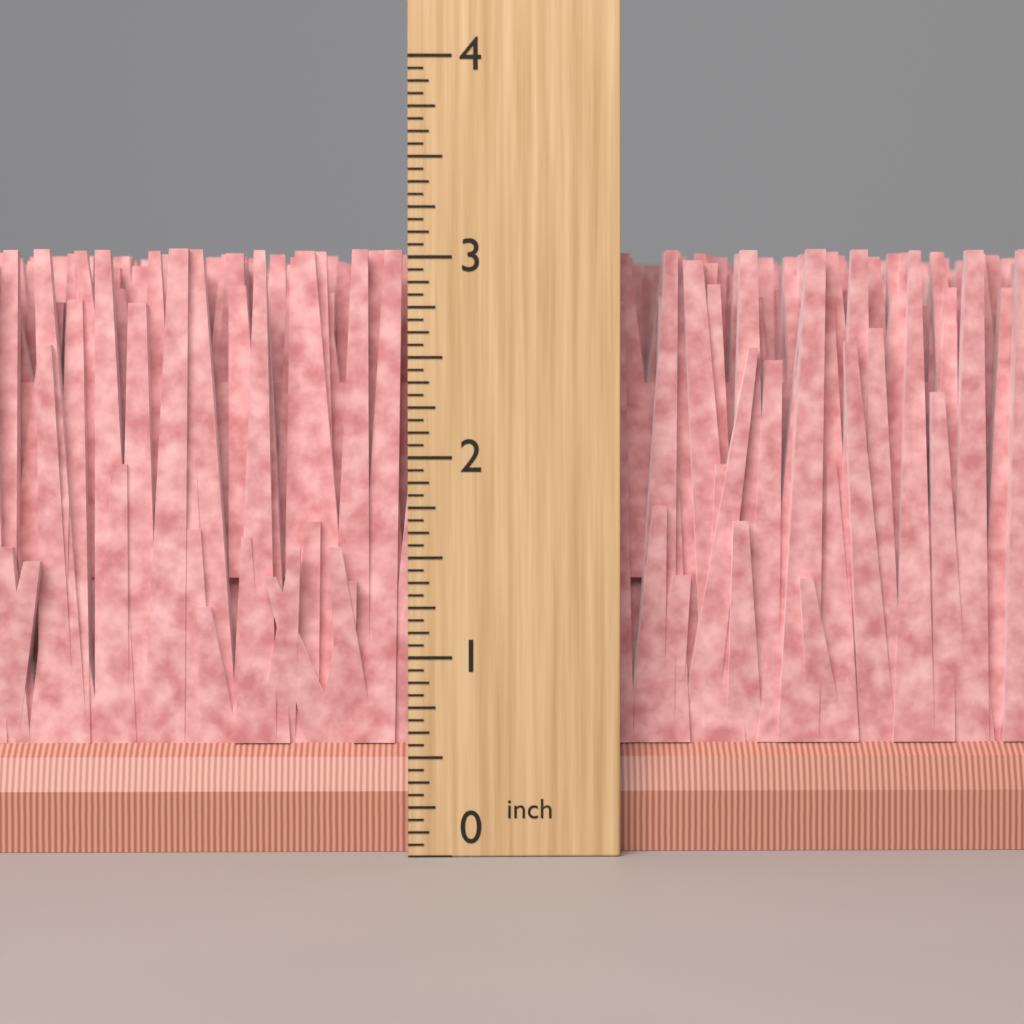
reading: 3.0625 inch
